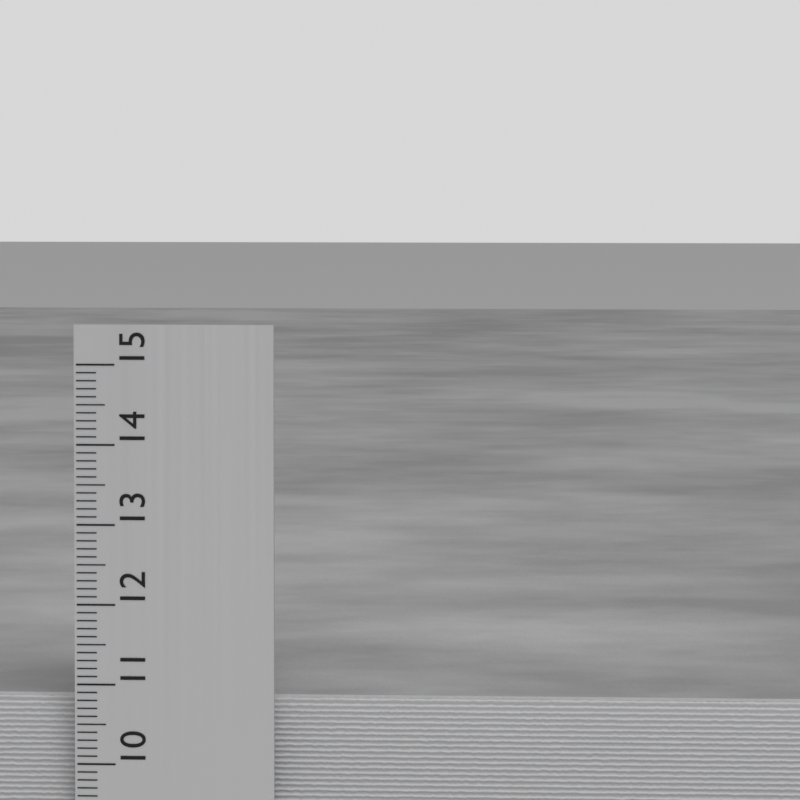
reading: 10.8 cm
